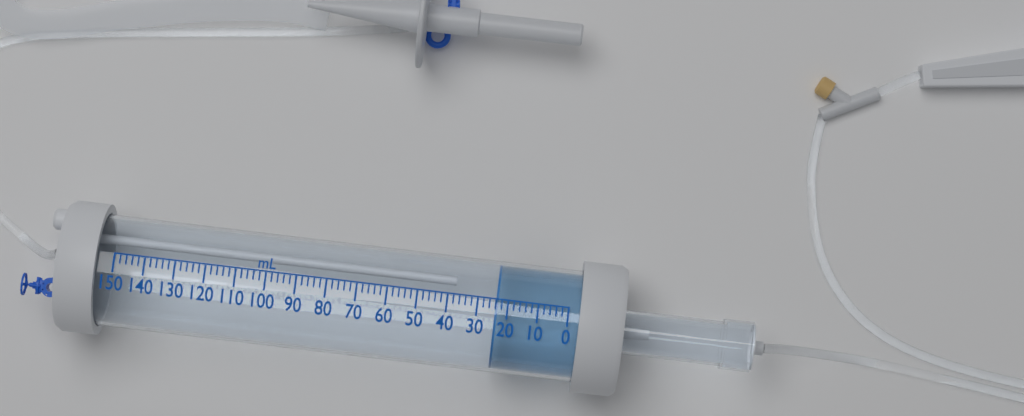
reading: 24 mL
